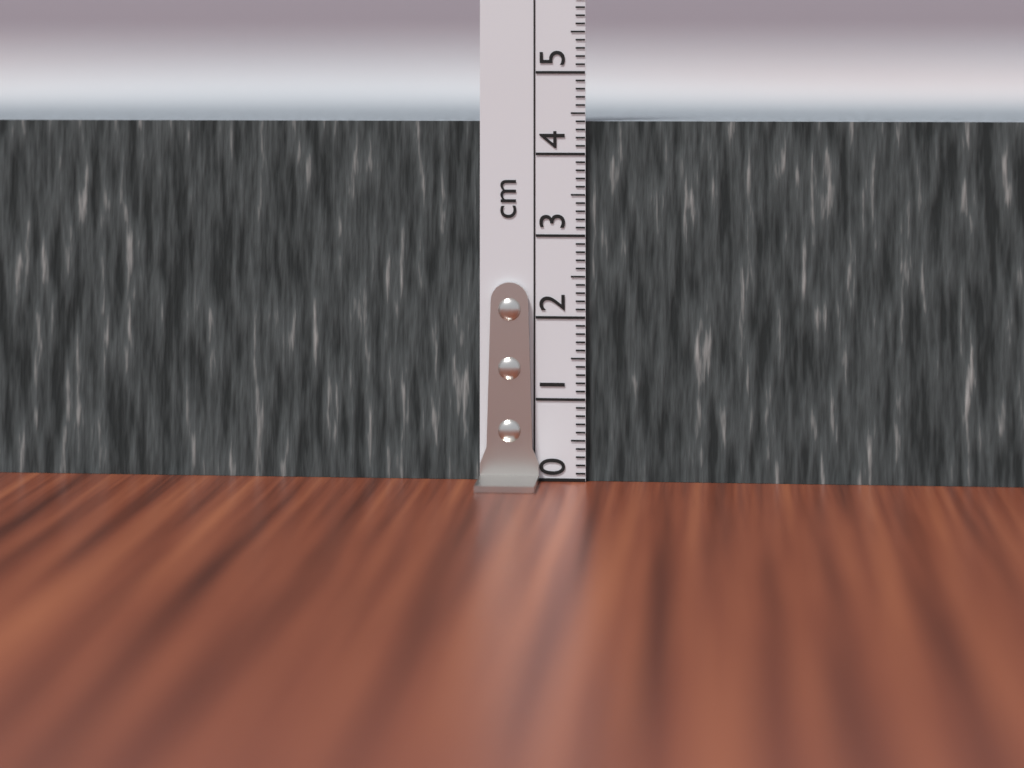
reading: 4.4 cm
